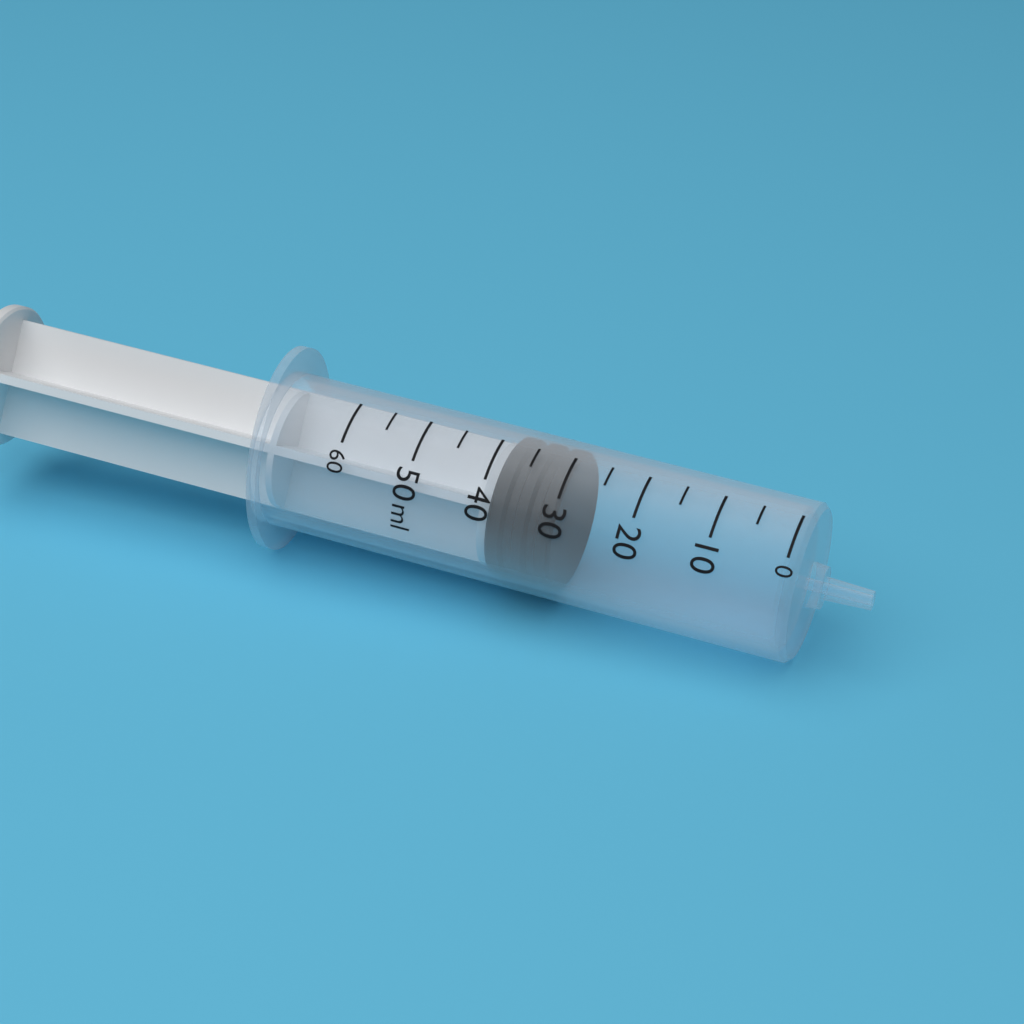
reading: 30 ml
